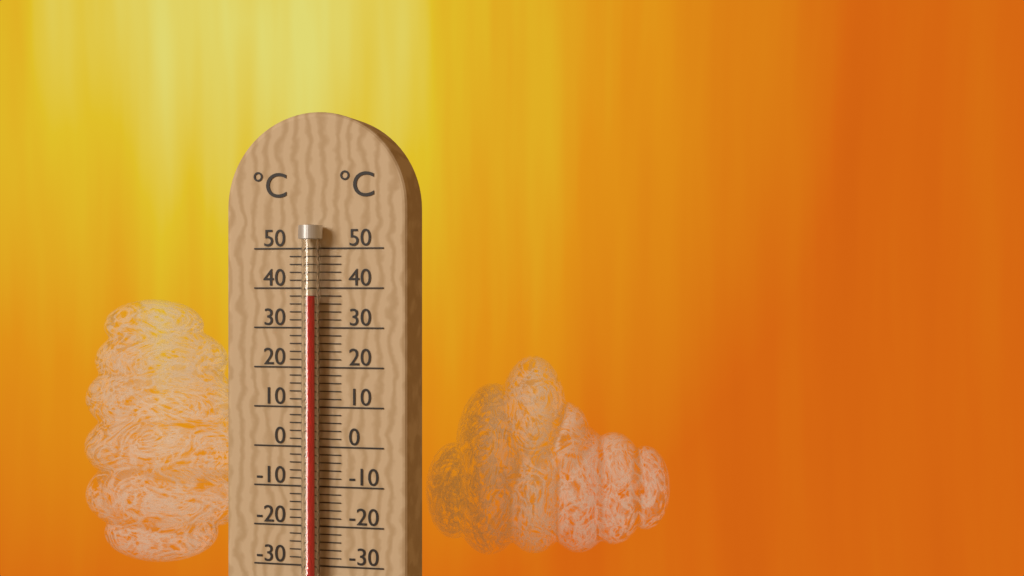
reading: 38 °C
